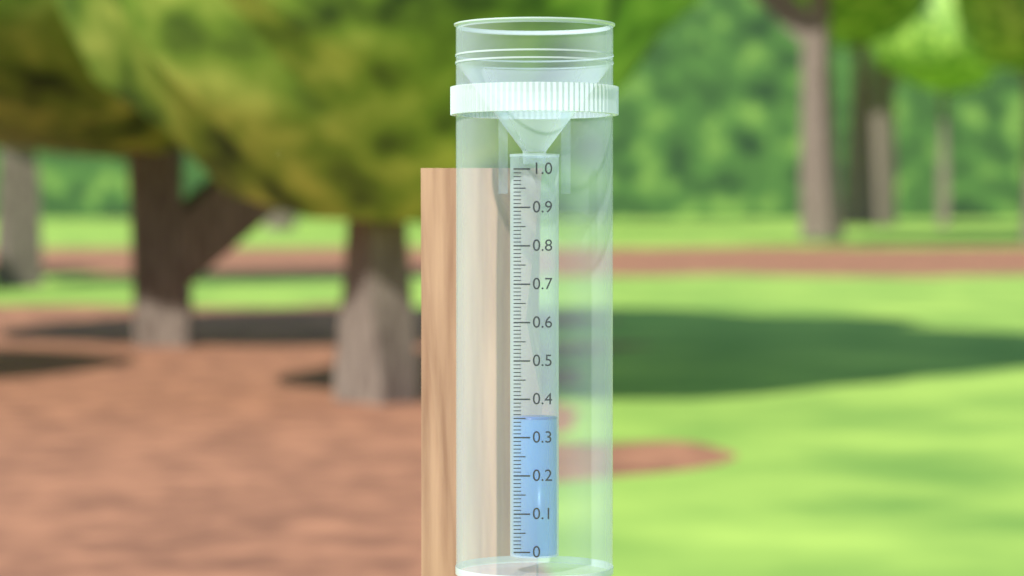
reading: 0.35 (no unit)
